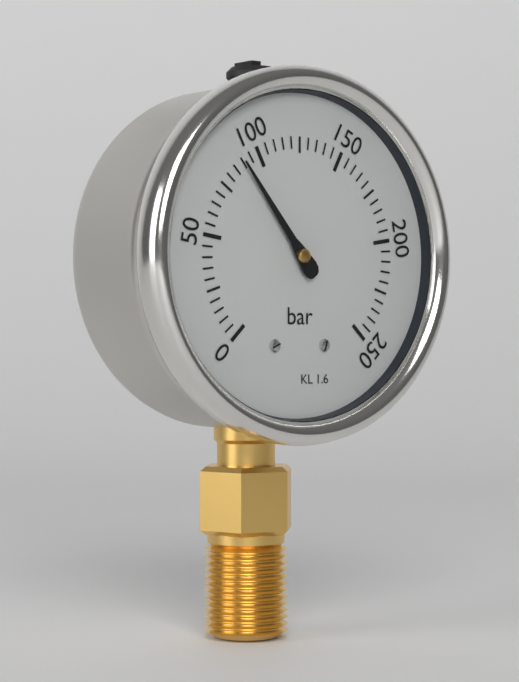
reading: 90 bar
